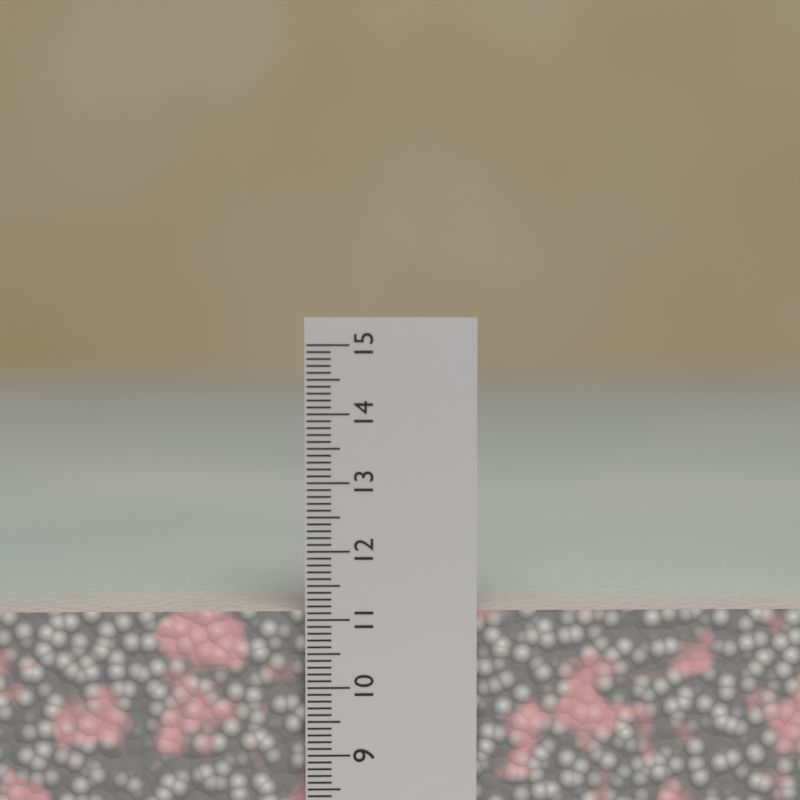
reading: 11.1 cm
